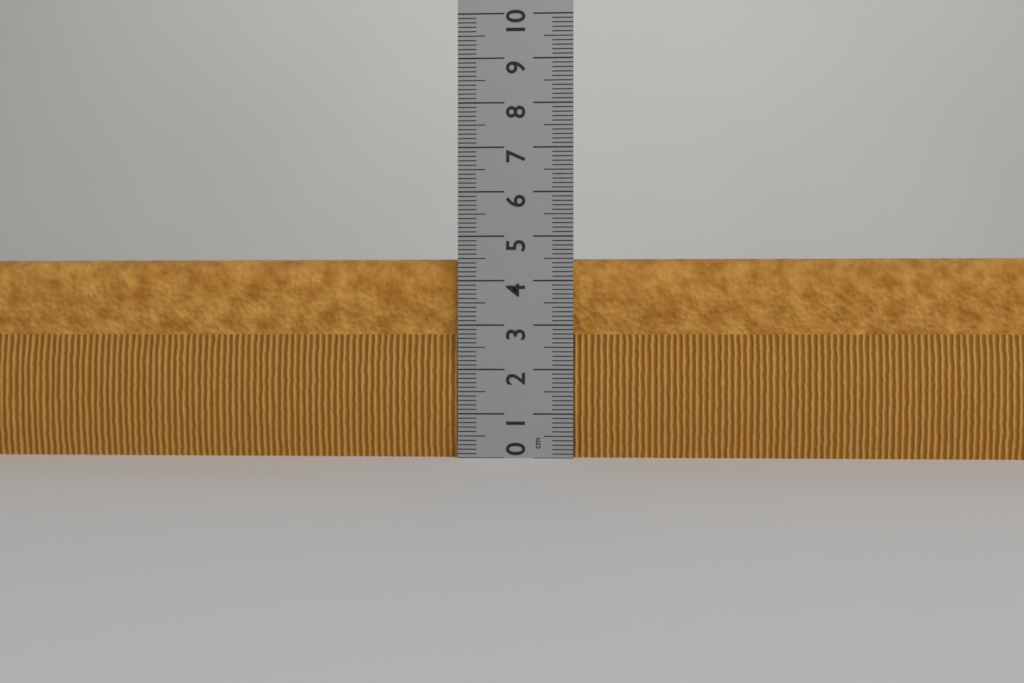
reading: 4.5 cm
